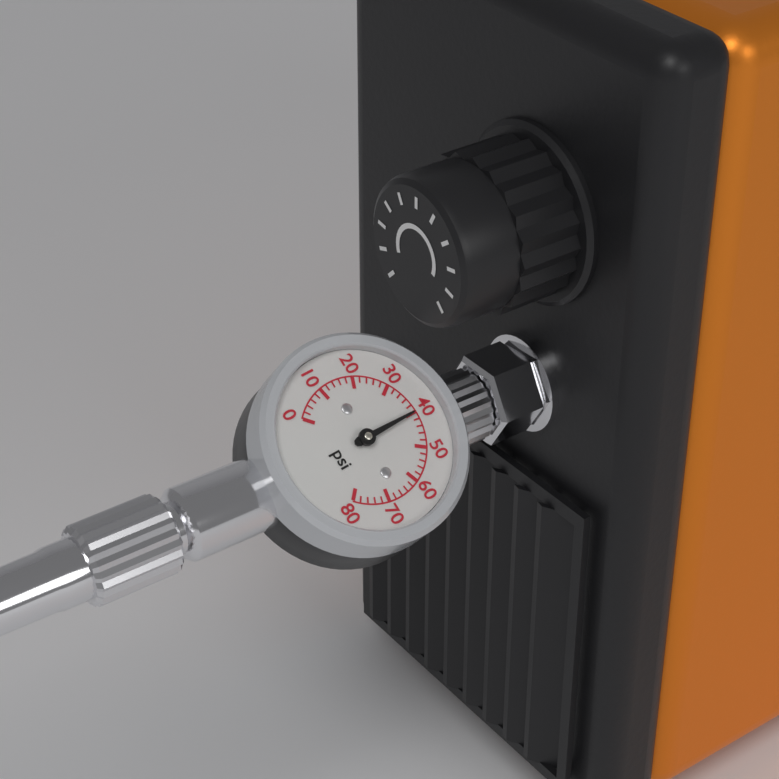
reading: 40 psi
